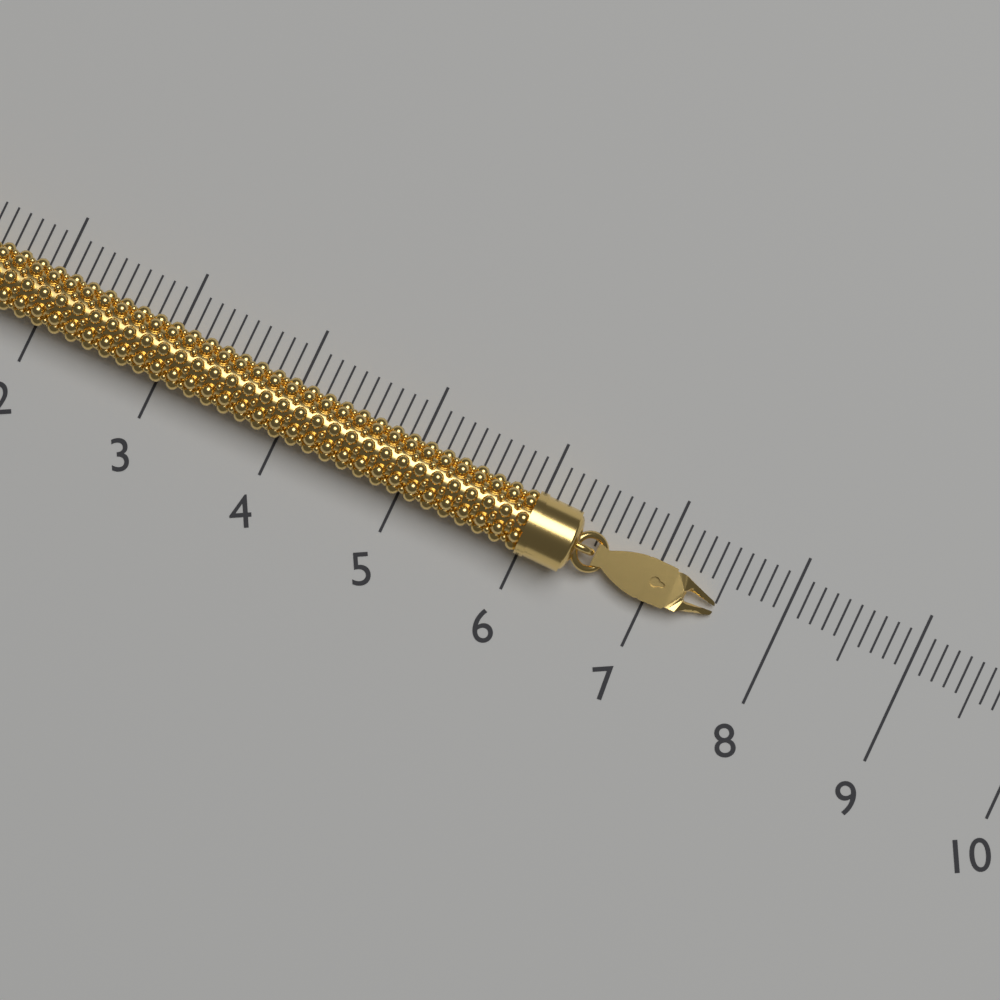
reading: 7.5 (no unit)
